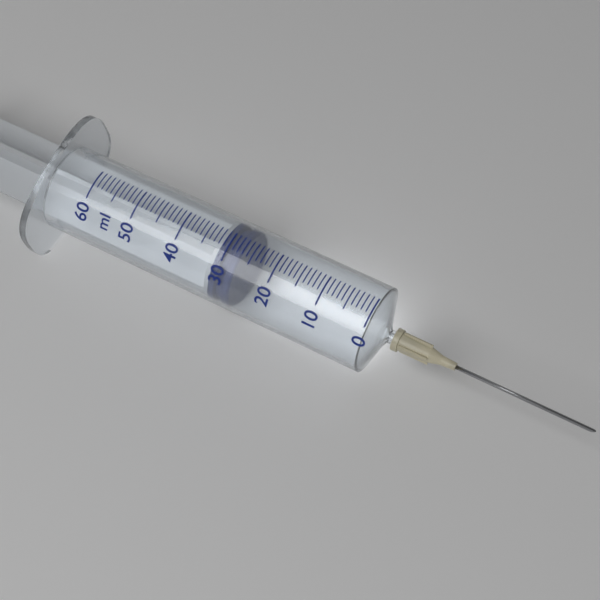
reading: 27 ml
